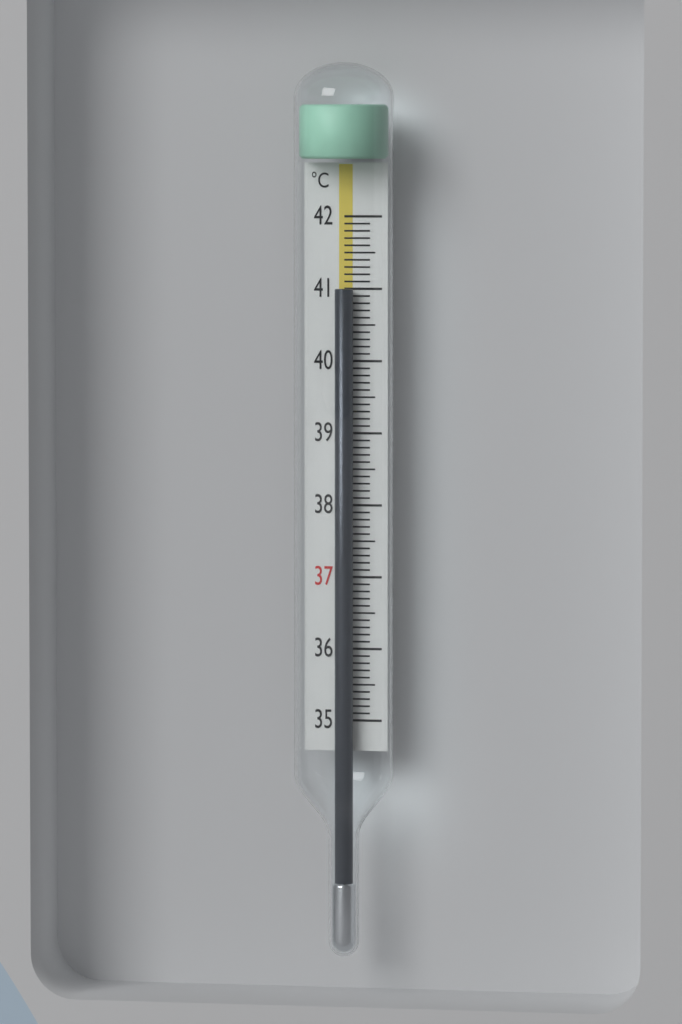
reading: 41.0 °C
